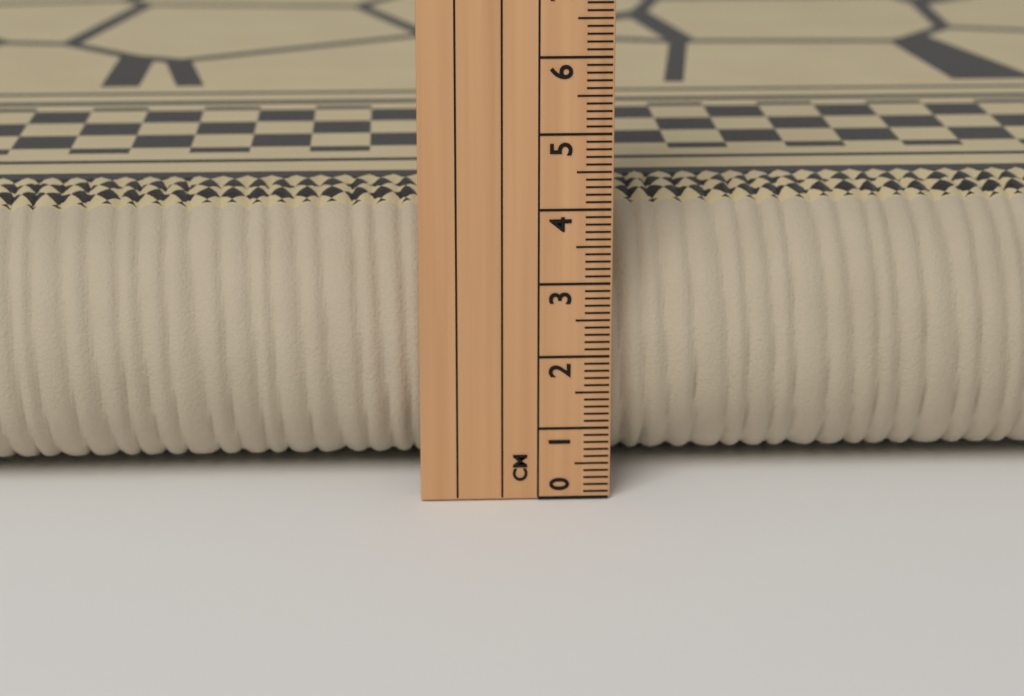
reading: 3.9 cm
